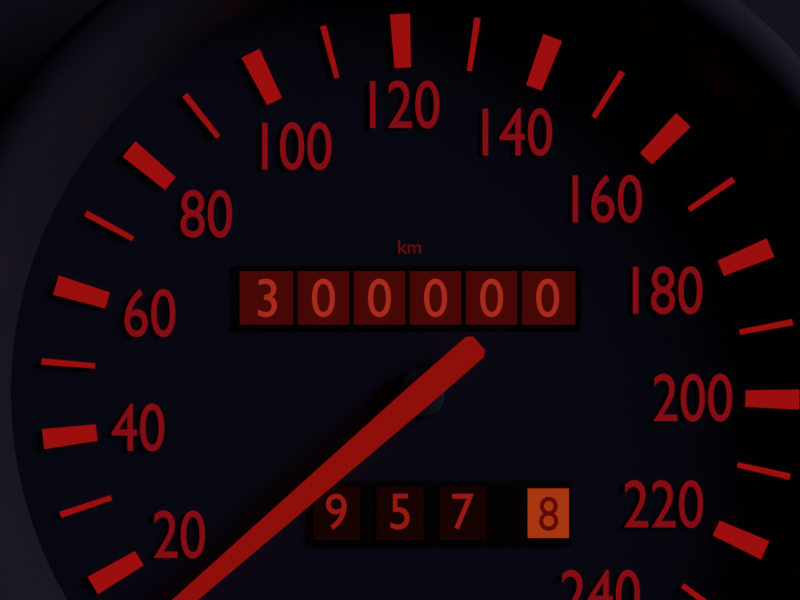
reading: 11 km/h
